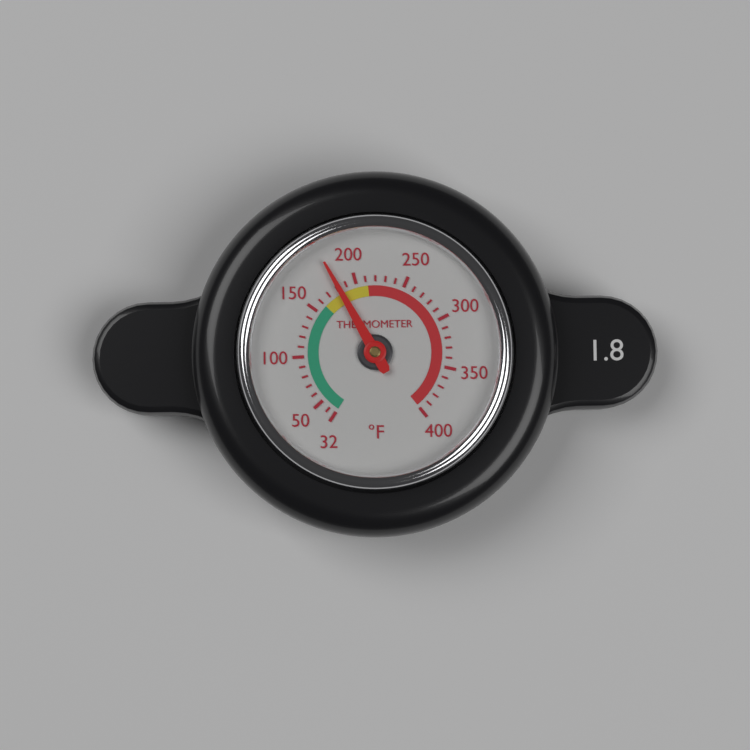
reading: 182 °F
